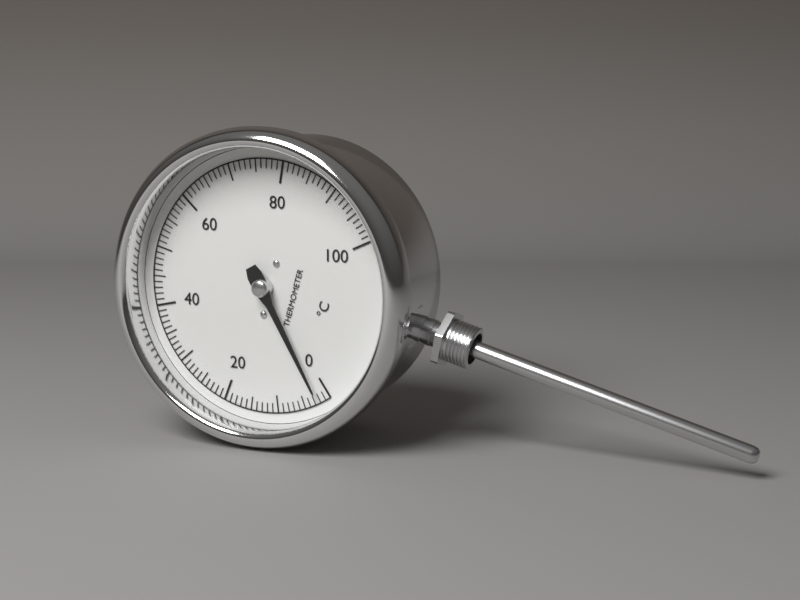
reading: 2 °C
